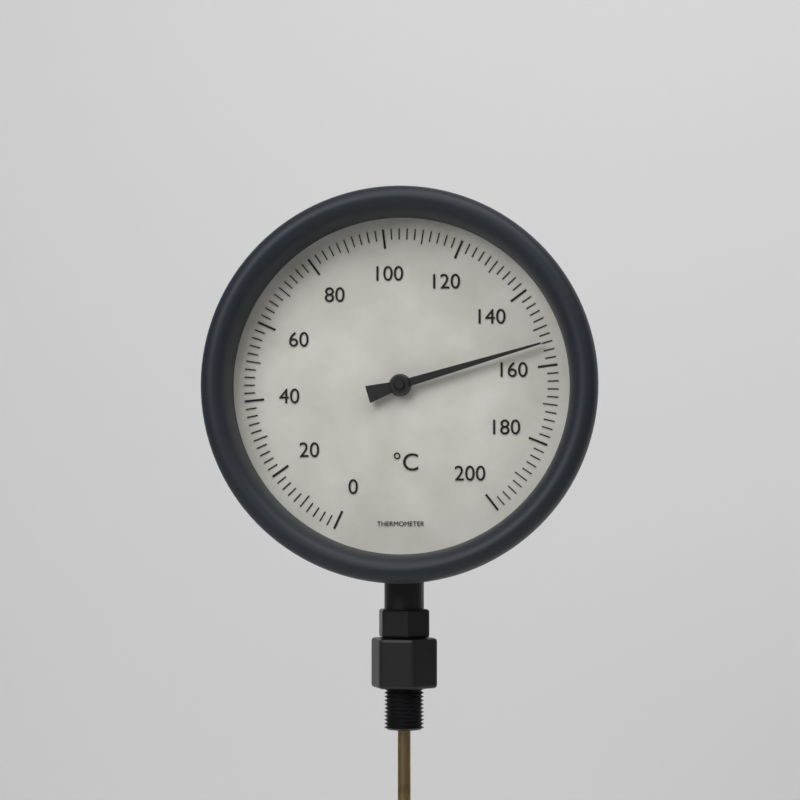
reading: 154 °C
